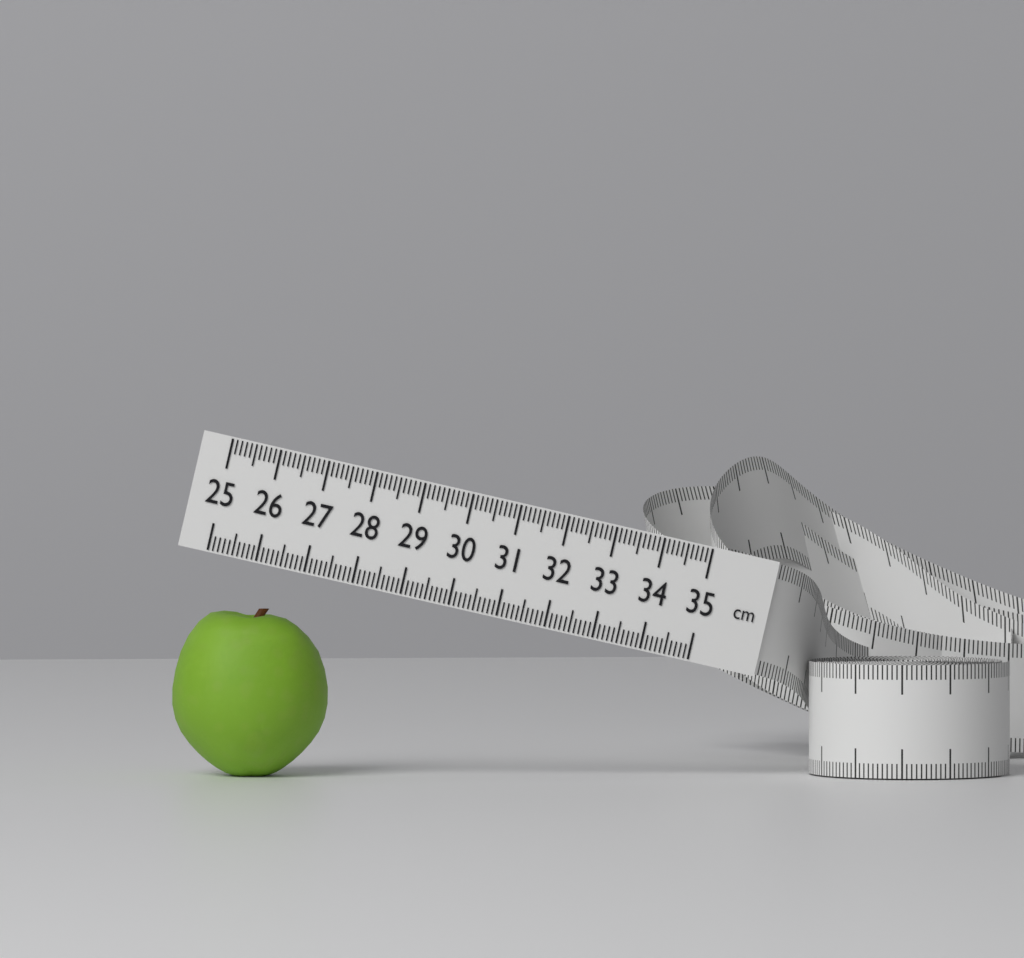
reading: 28.2 cm
